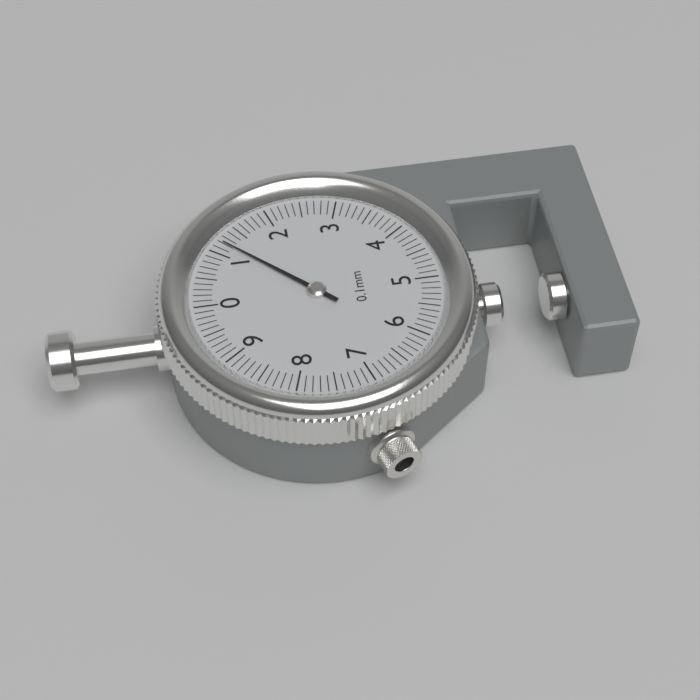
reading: 1.2 mm
